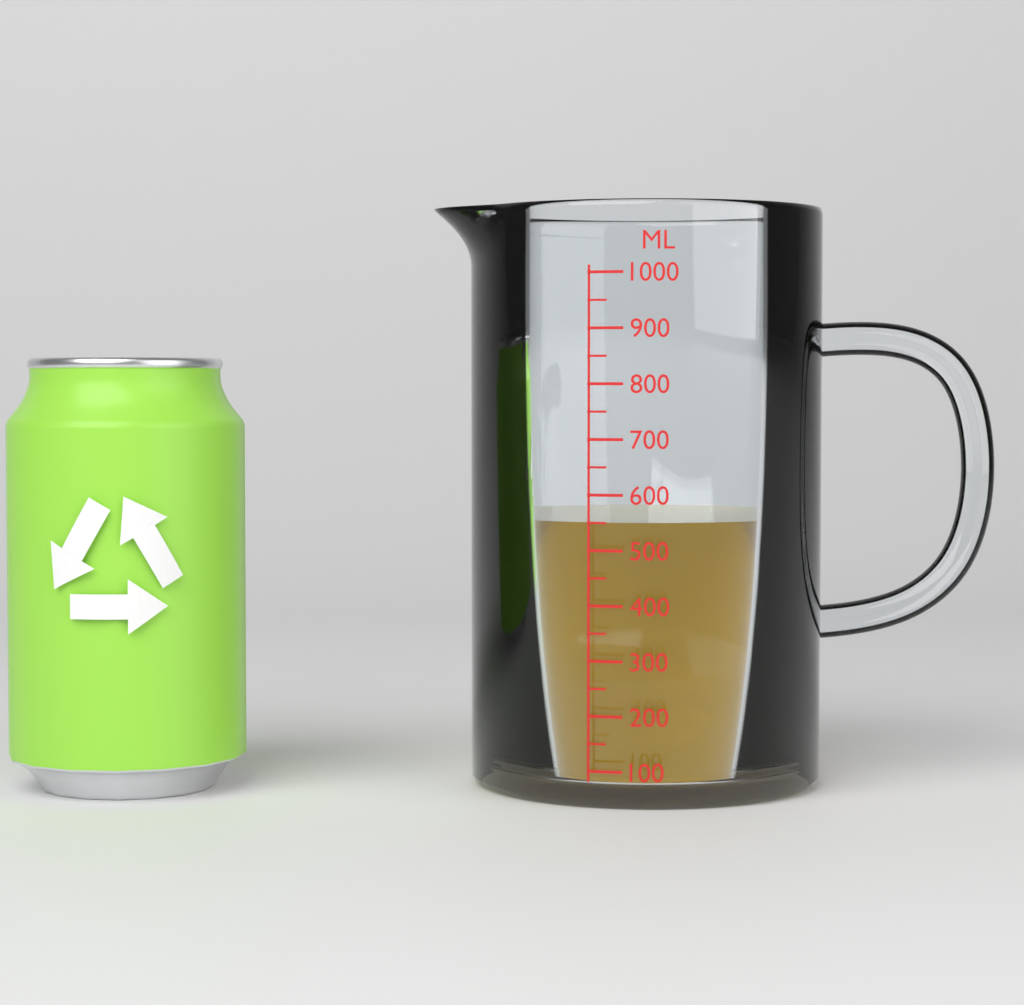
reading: 550 ml
